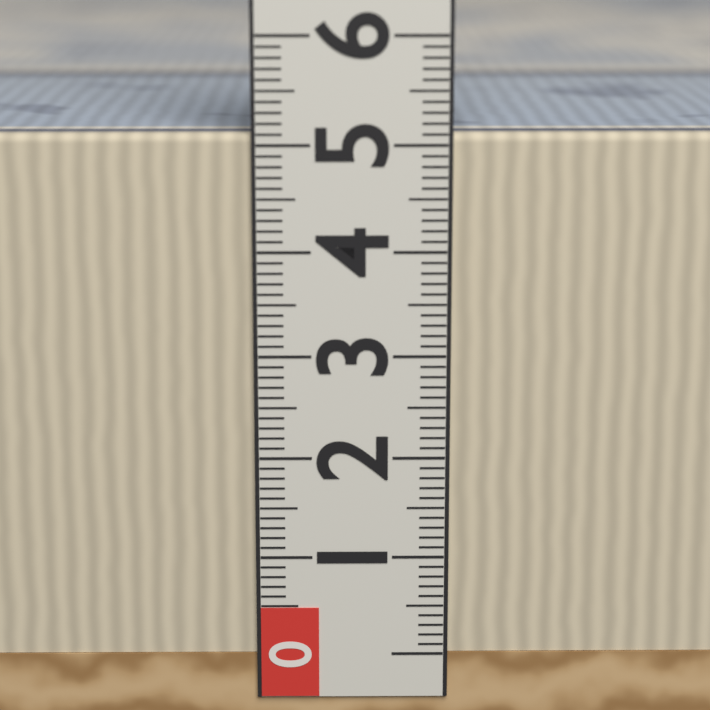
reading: 5.1 (no unit)
